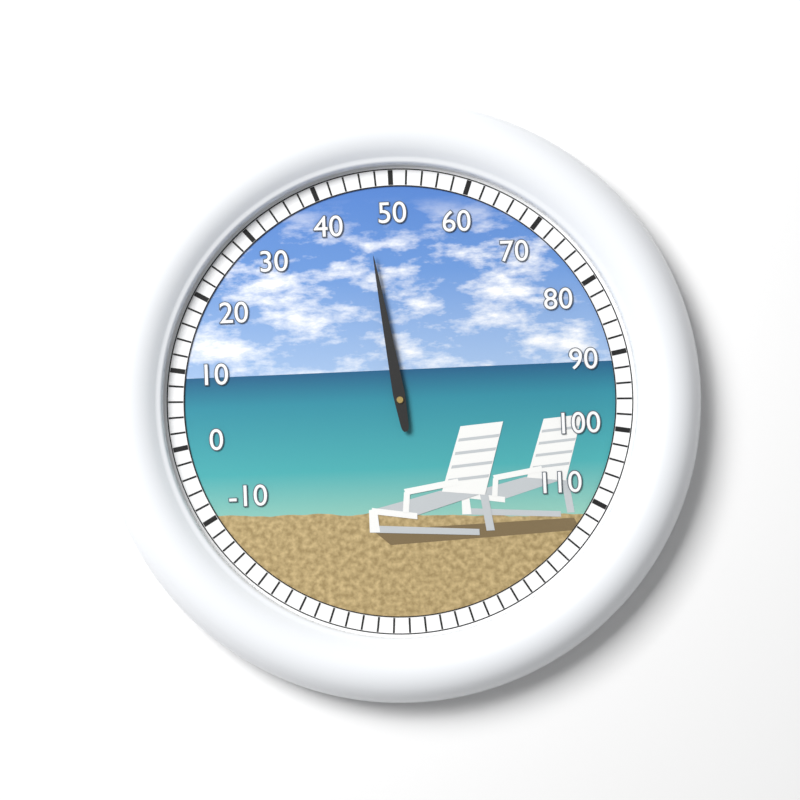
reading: 46 (no unit)
